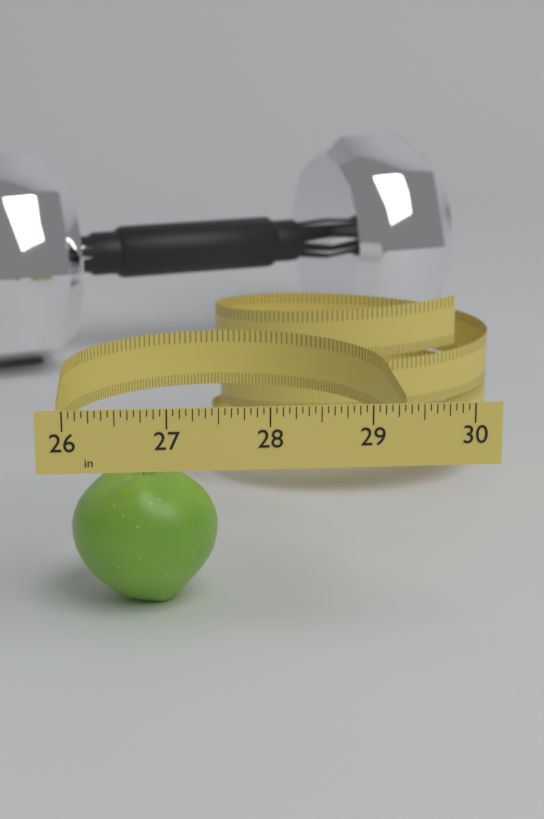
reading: 27.5625 in
